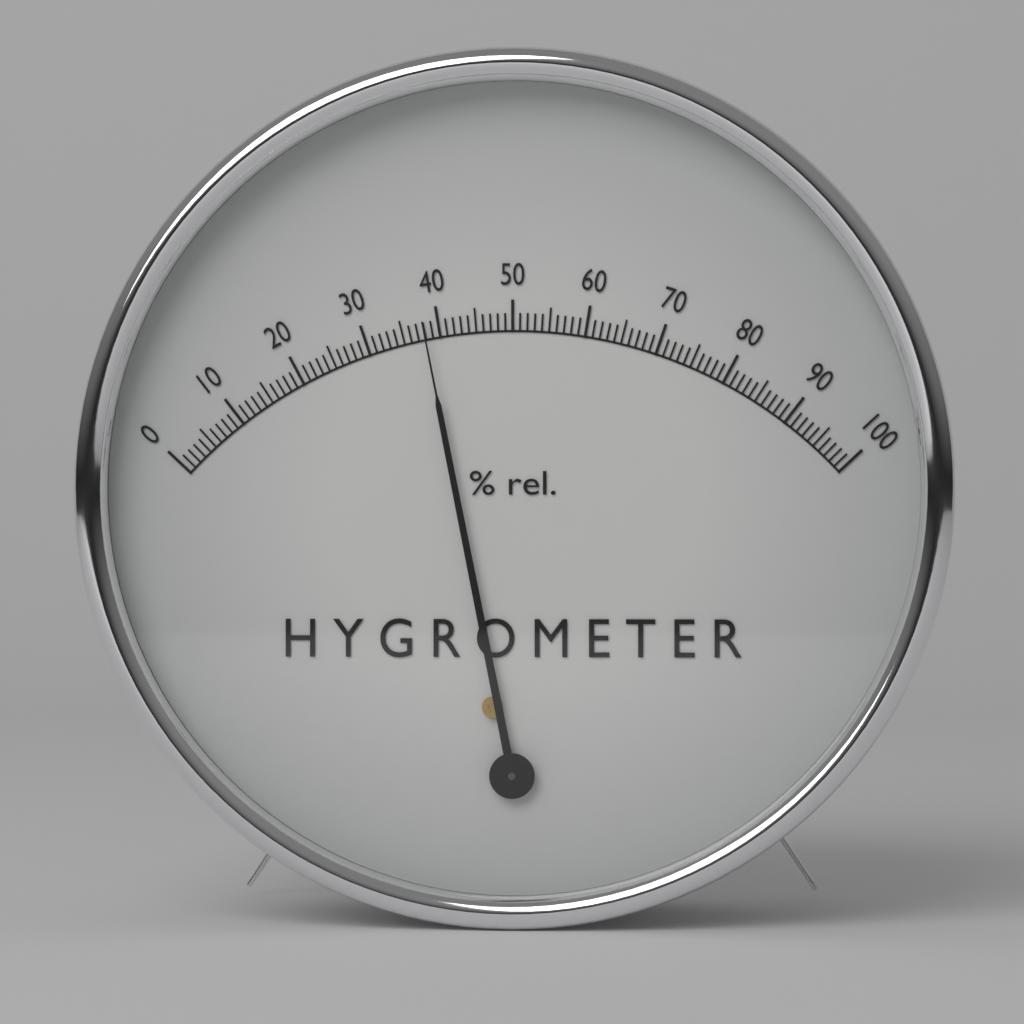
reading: 38 %
